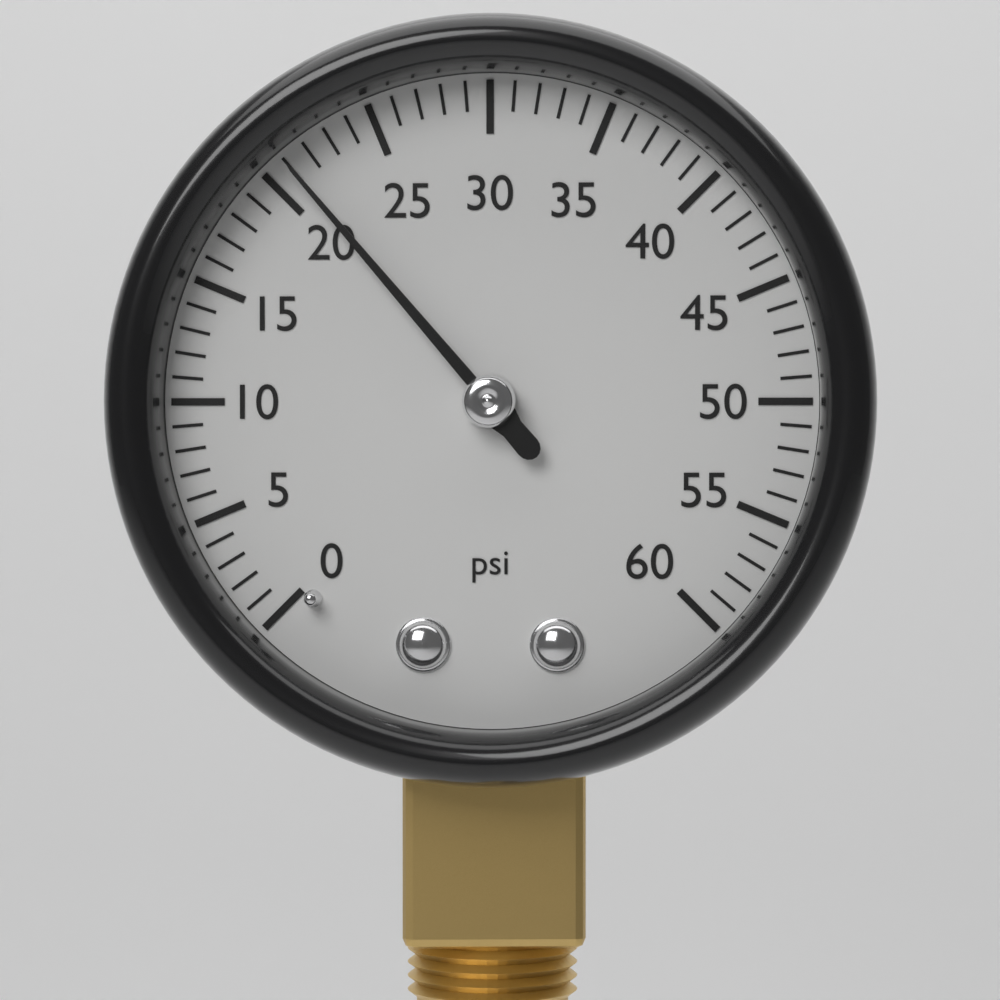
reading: 21 psi
